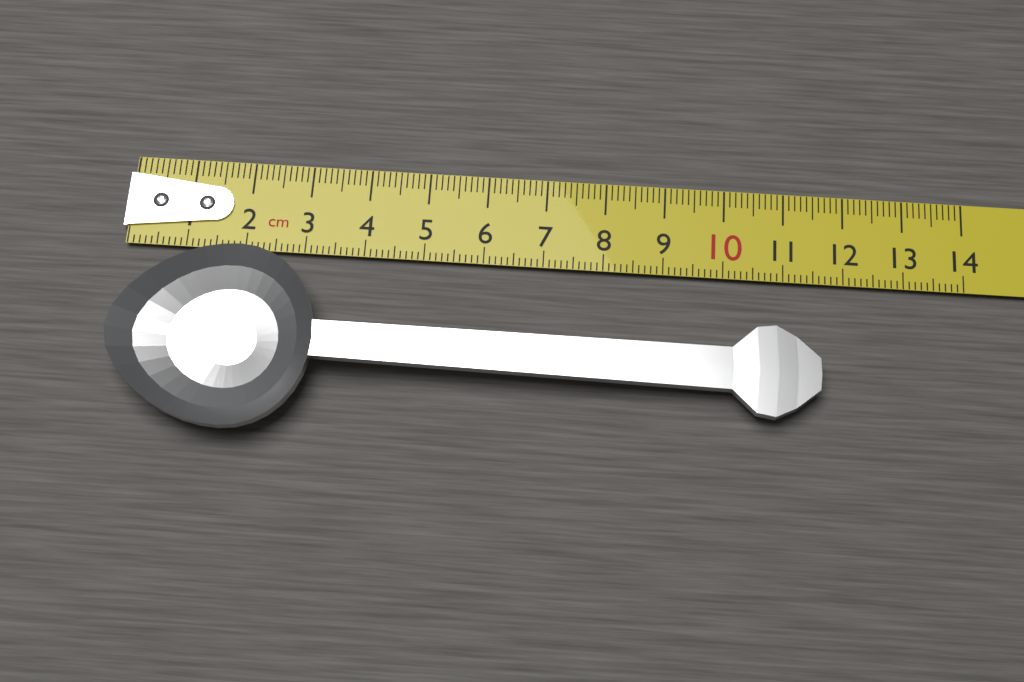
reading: 11.6 cm
